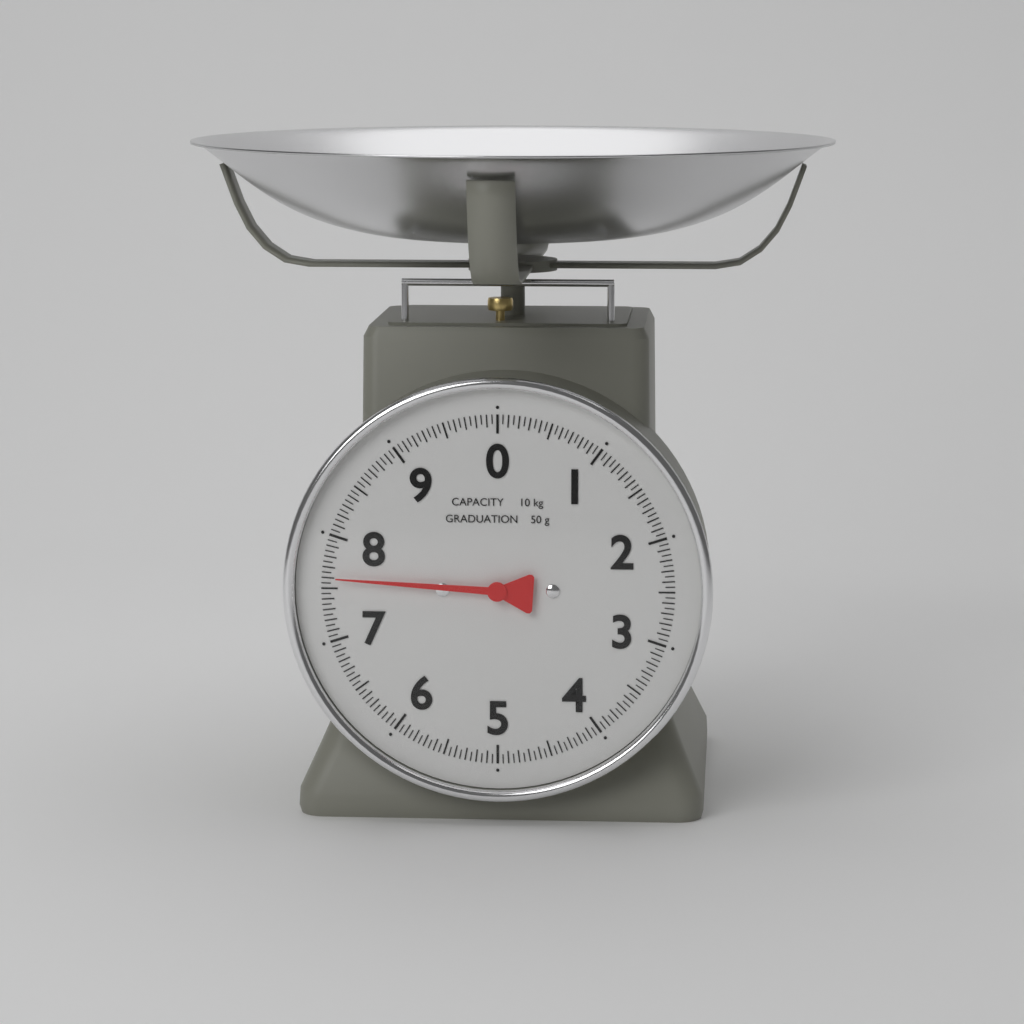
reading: 7.60 kg
